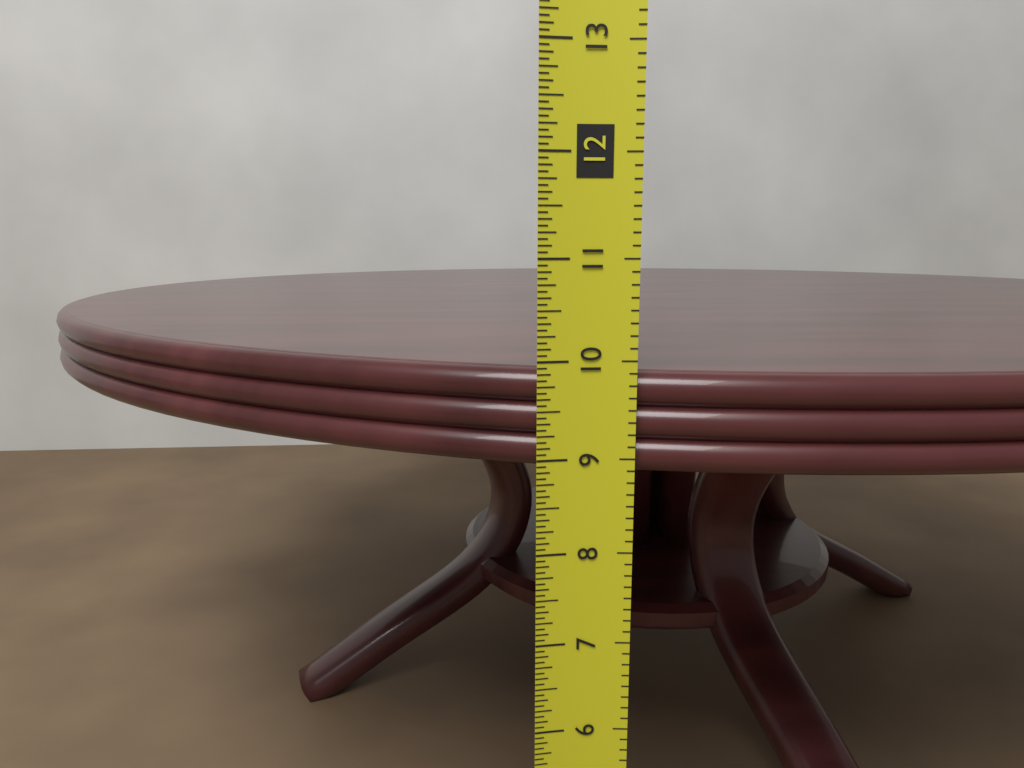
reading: 9.8750 in
